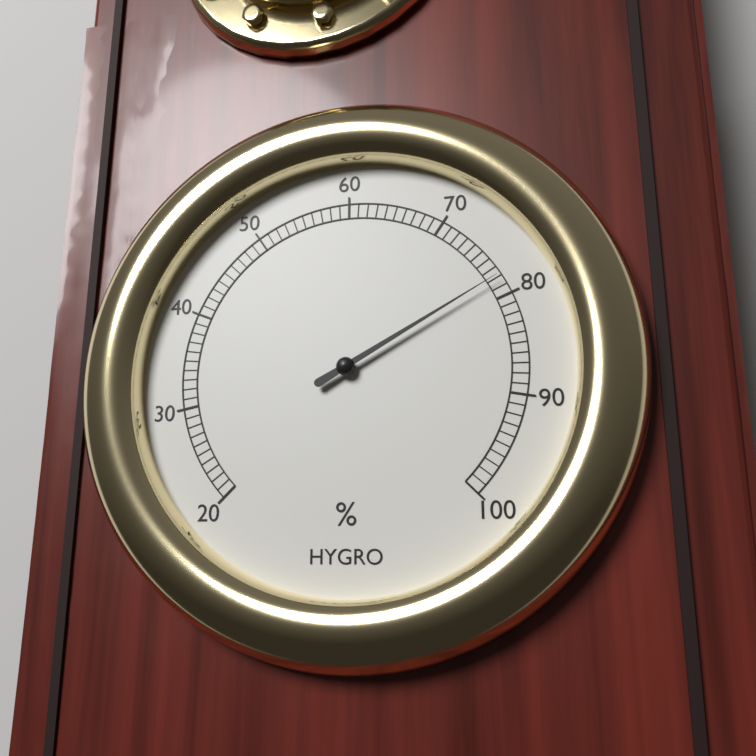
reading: 78 %
